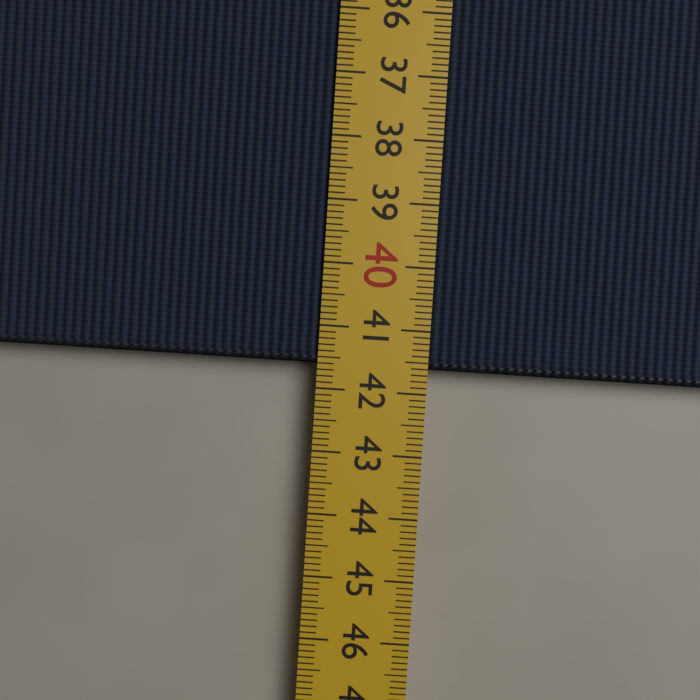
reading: 41.6 cm
